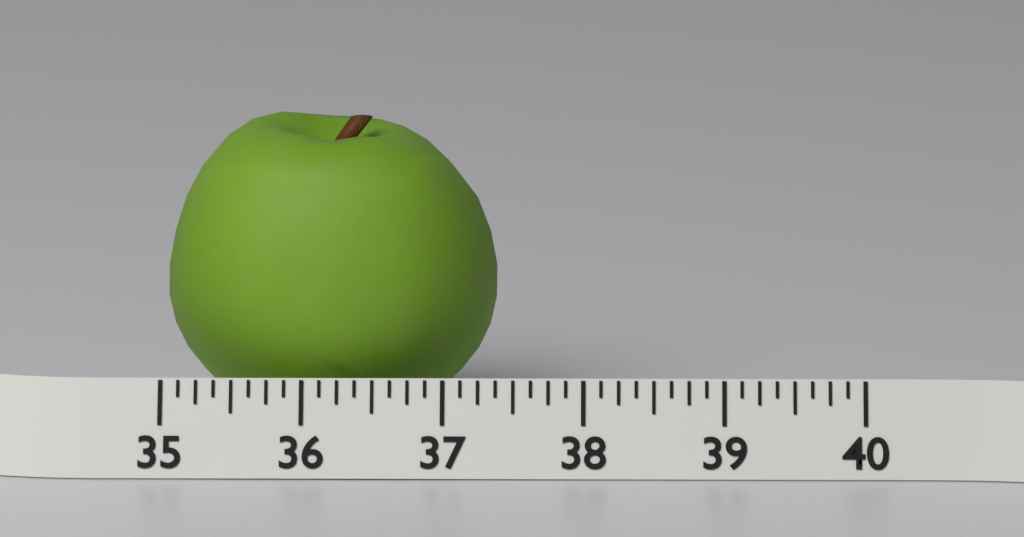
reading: 37.375 (no unit)
